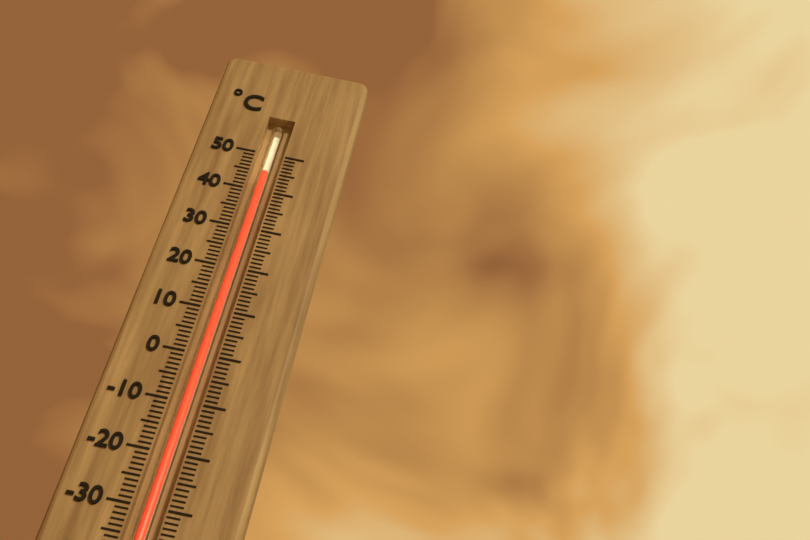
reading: 45 °C
